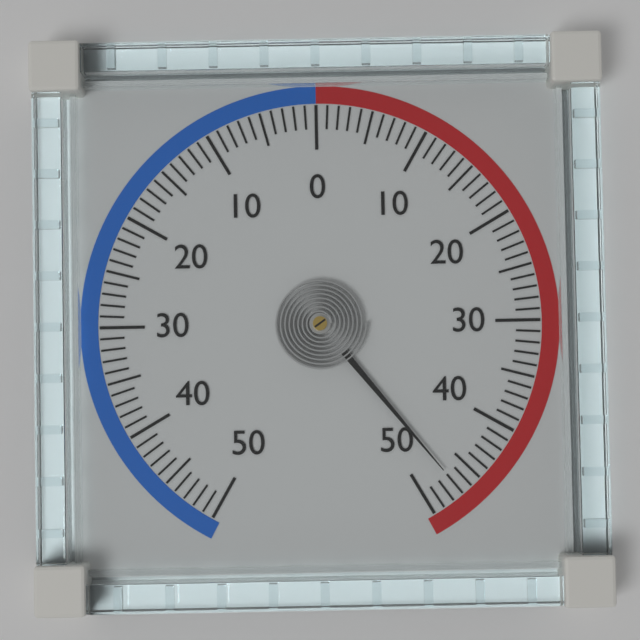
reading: 47 (no unit)
